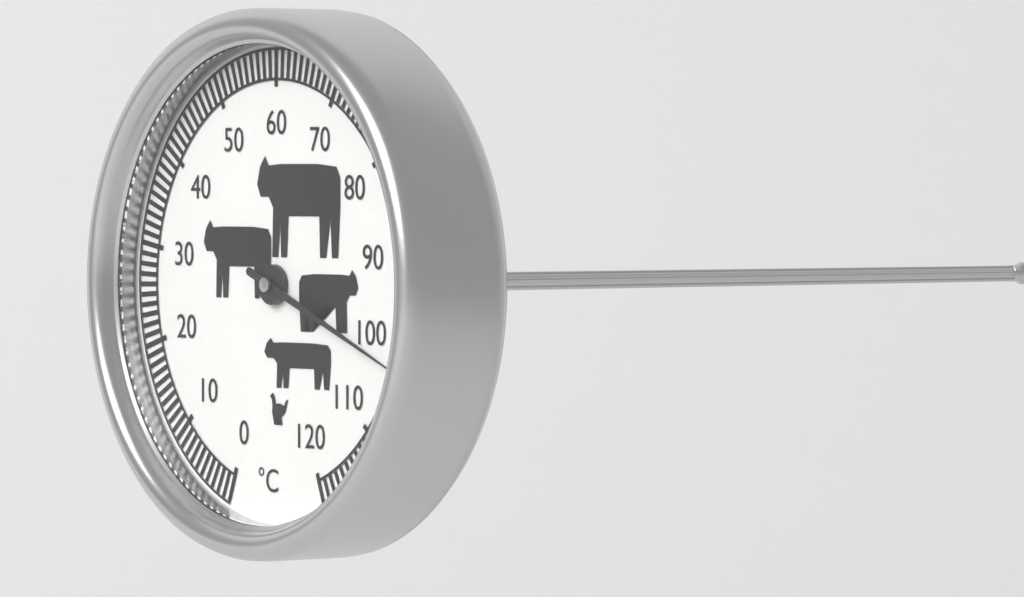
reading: 102 °C
